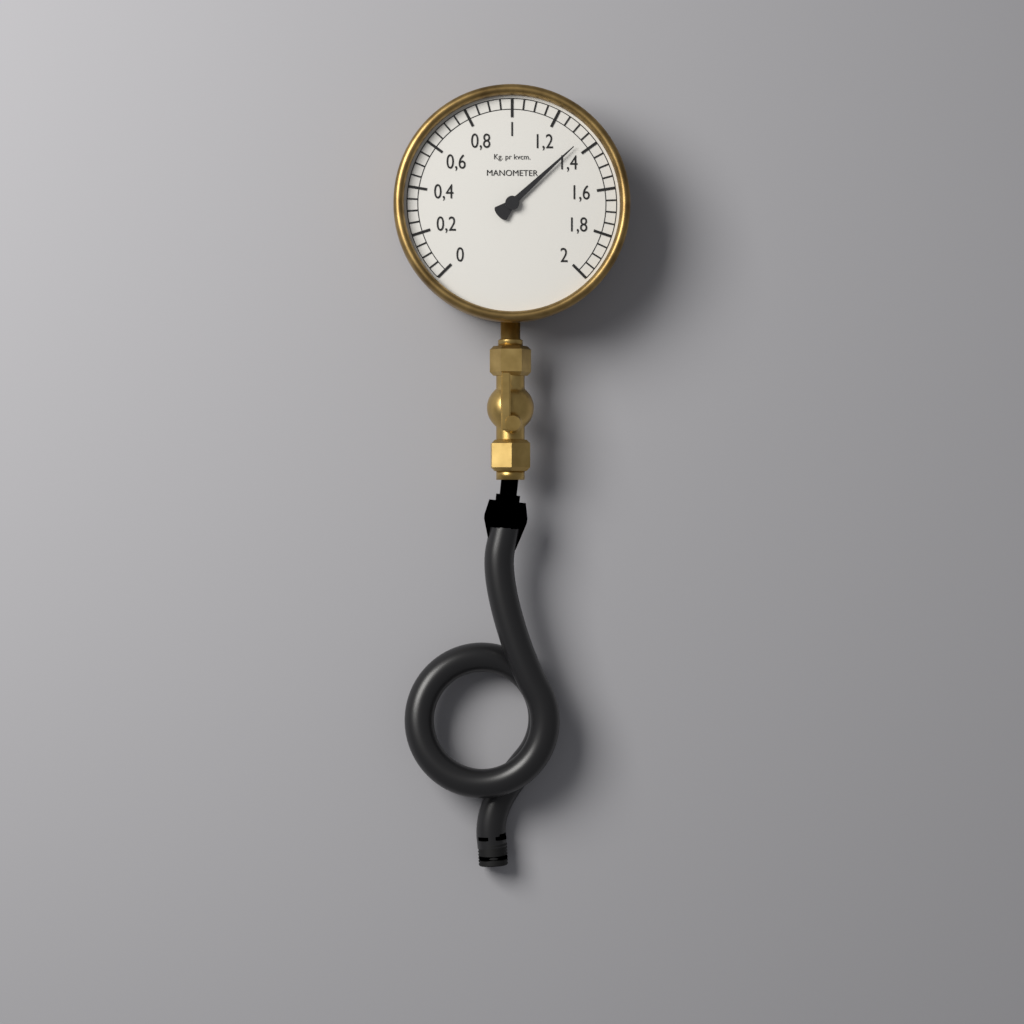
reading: 1.35 kg/cm²
